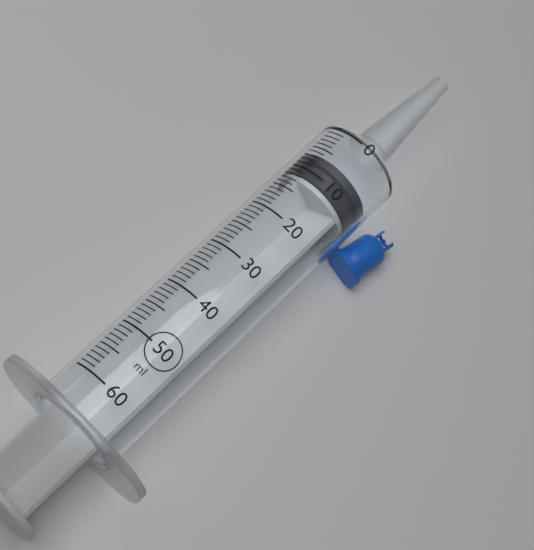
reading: 6 ml
